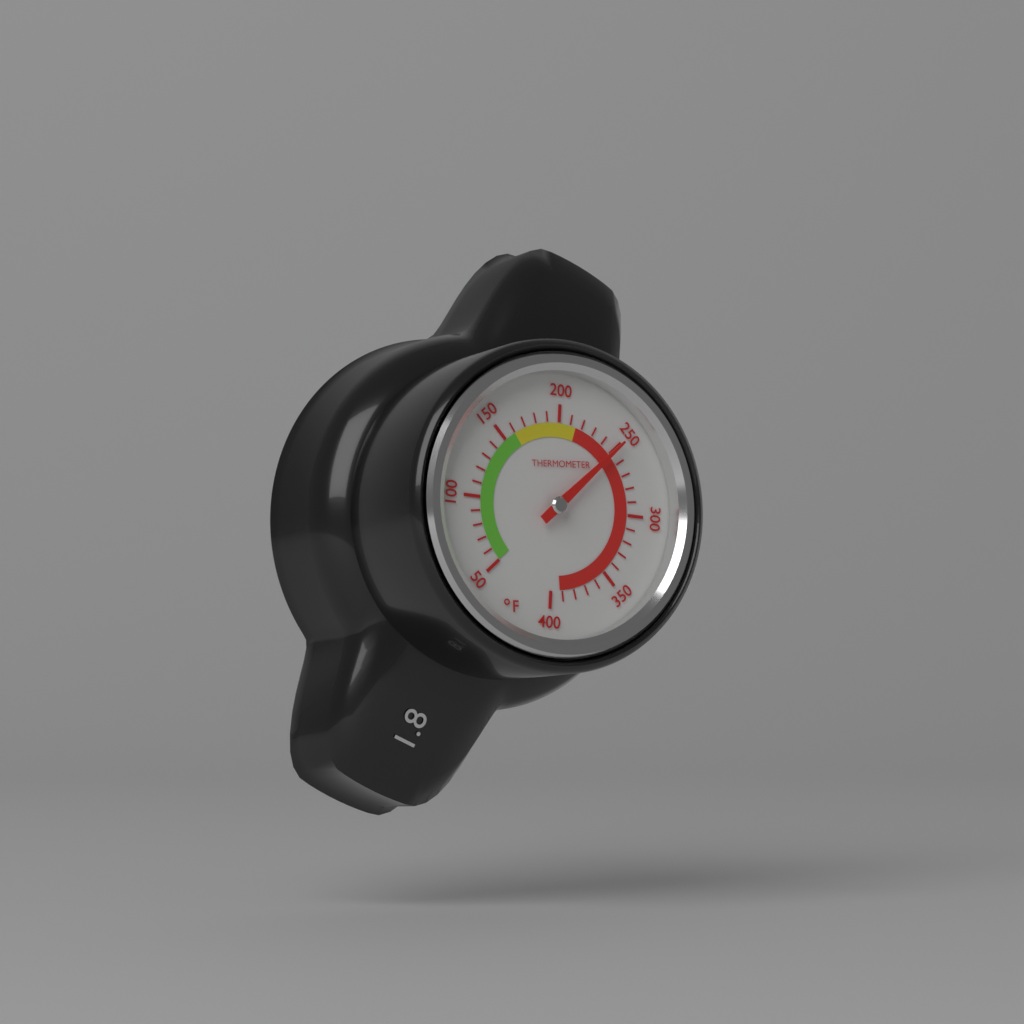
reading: 250 °F
